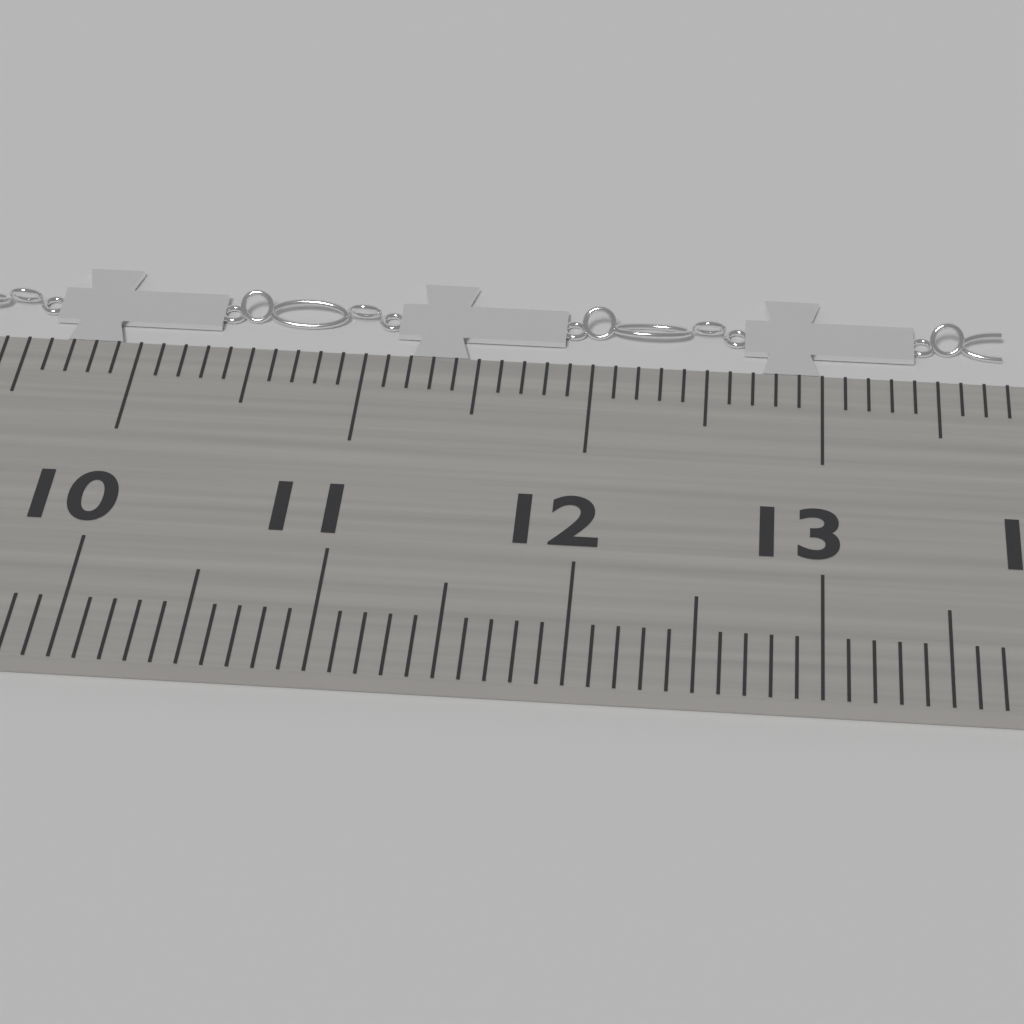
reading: 13.8 cm
